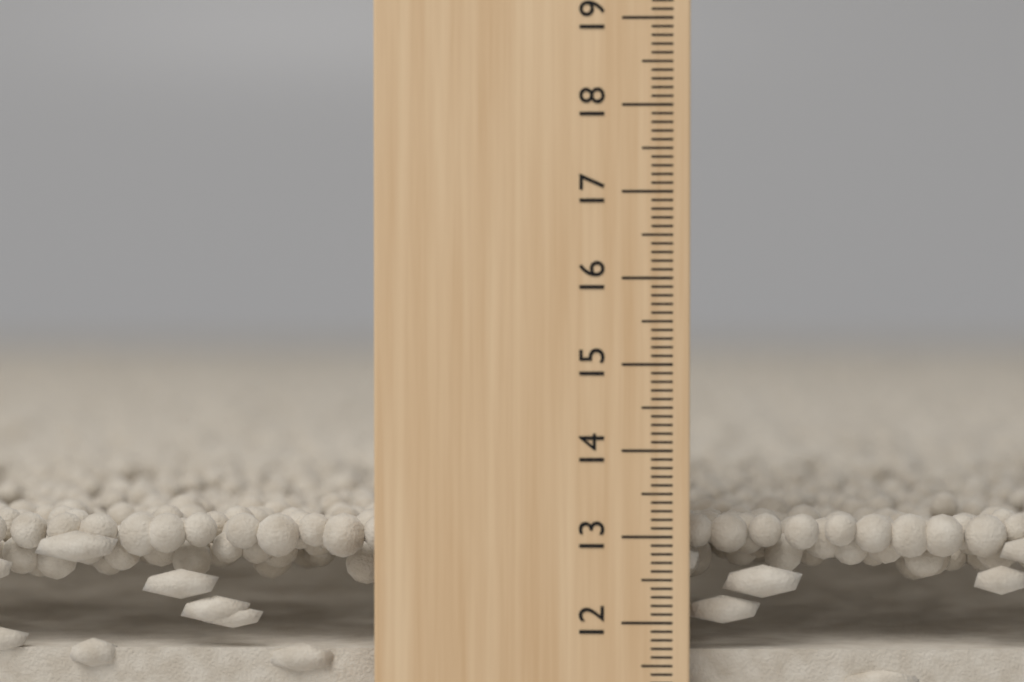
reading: 13.2 cm
